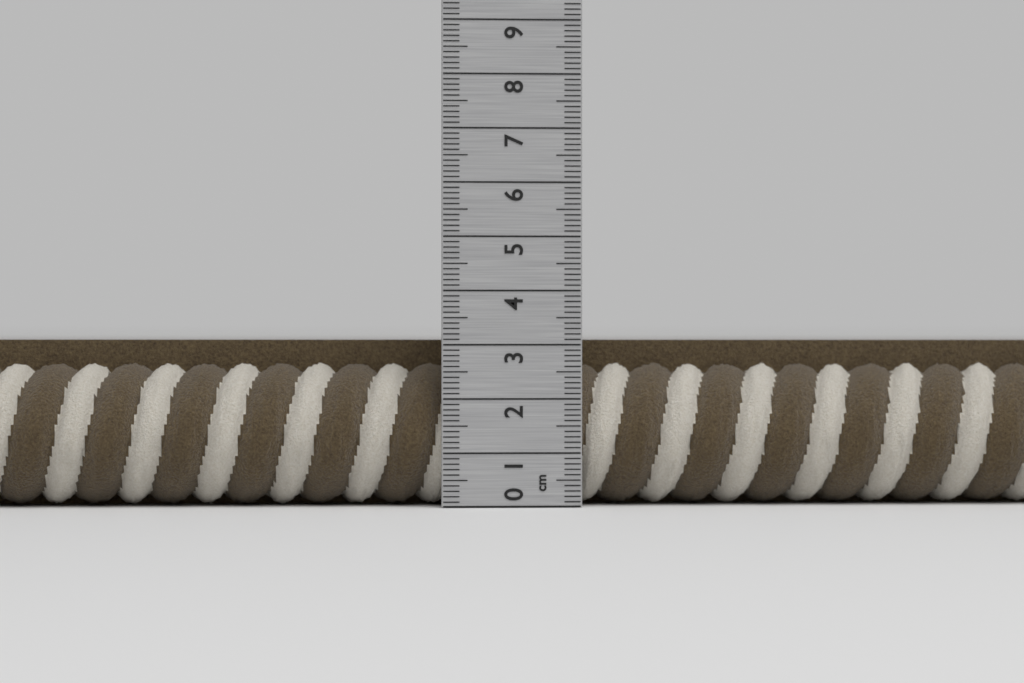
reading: 3.1 cm
